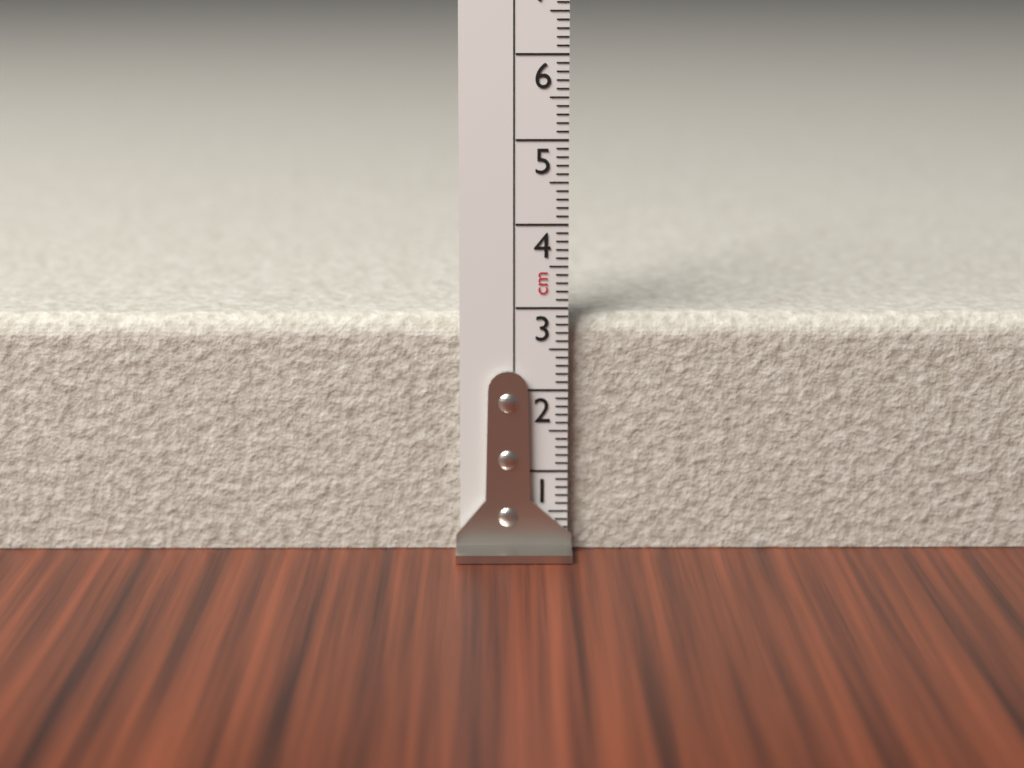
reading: 2.9 cm
